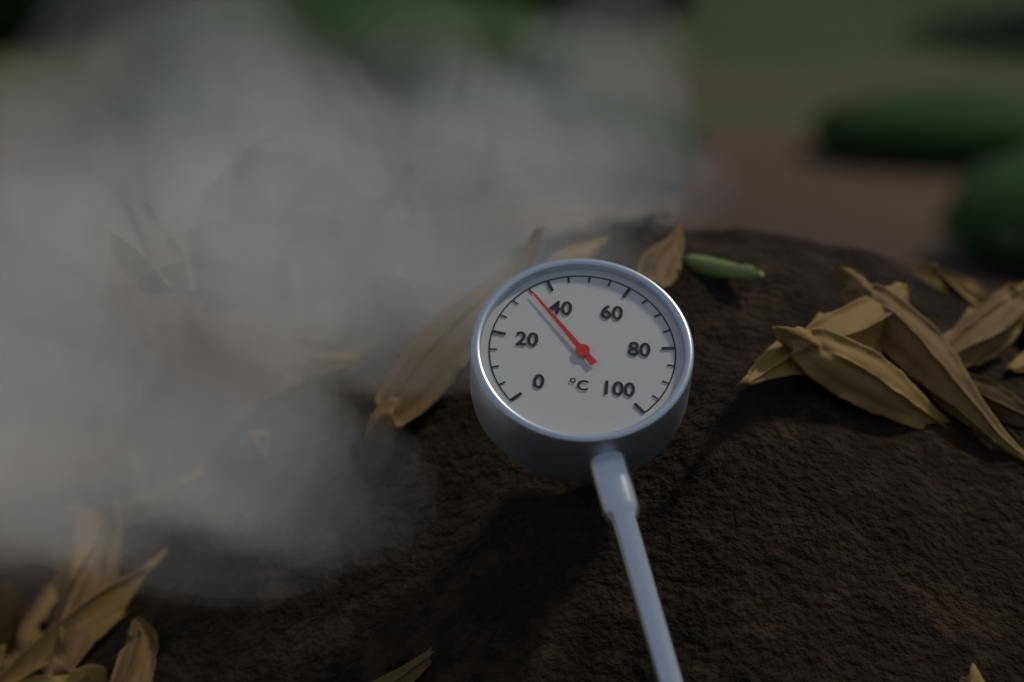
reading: 35 °C
